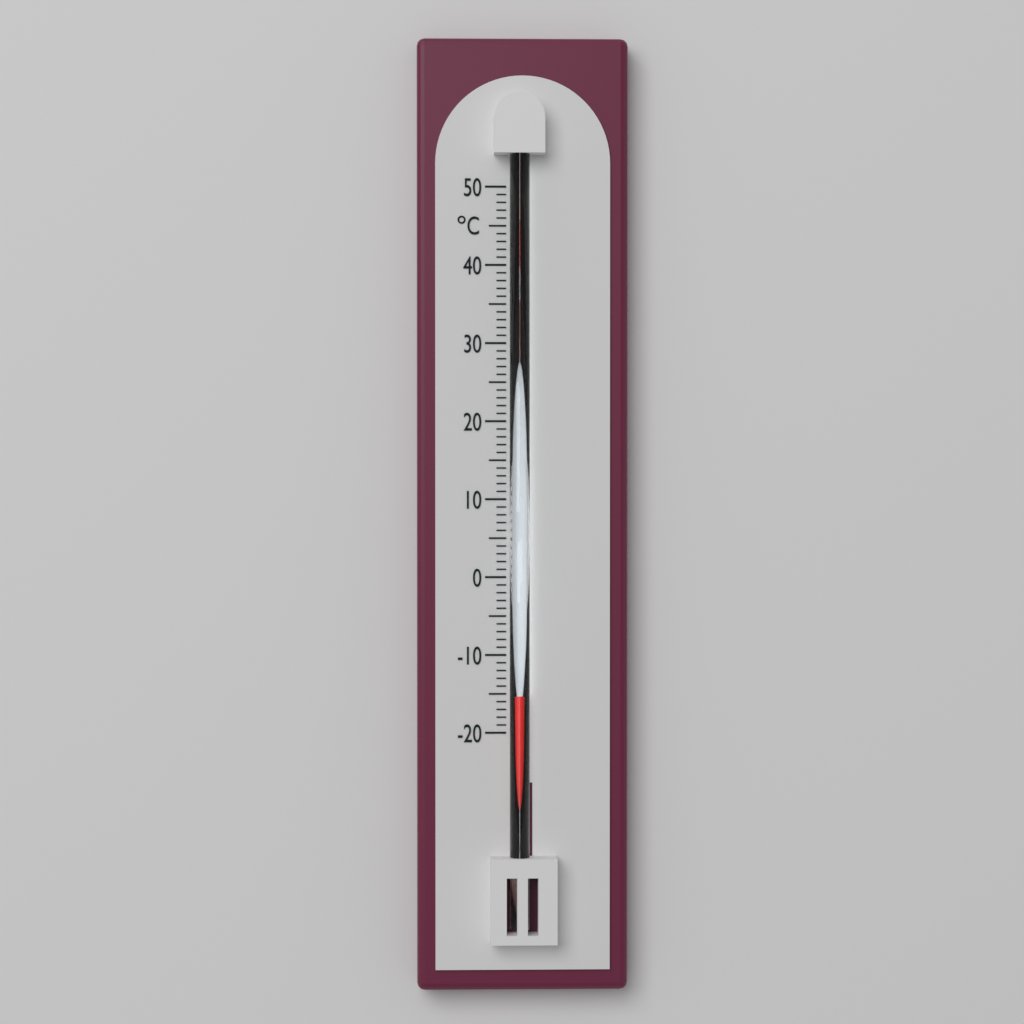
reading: -15 °C
